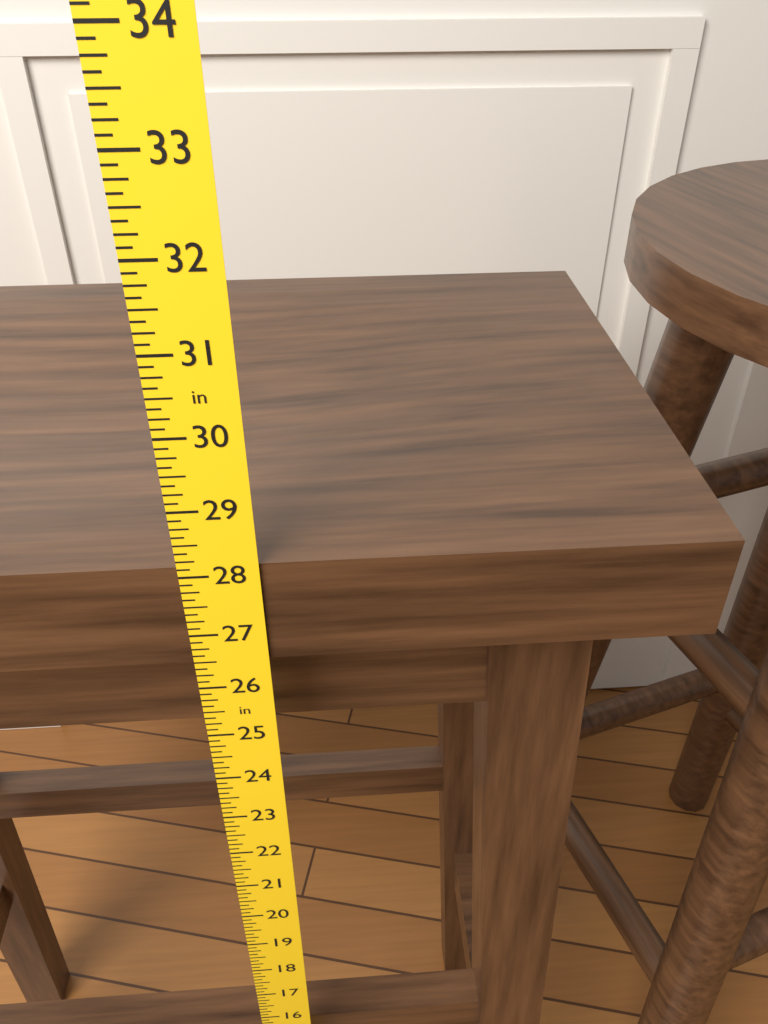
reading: 28.125 in
